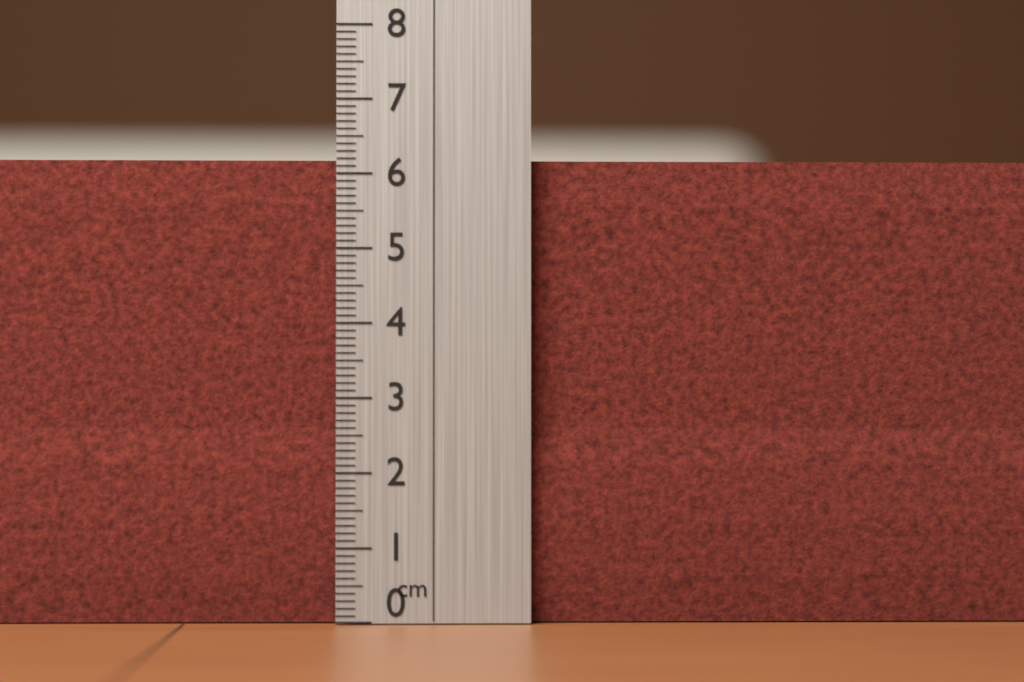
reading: 6.2 cm
